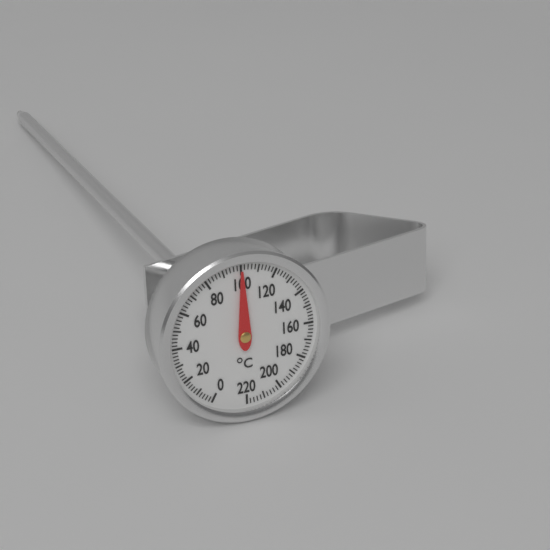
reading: 100 °C
